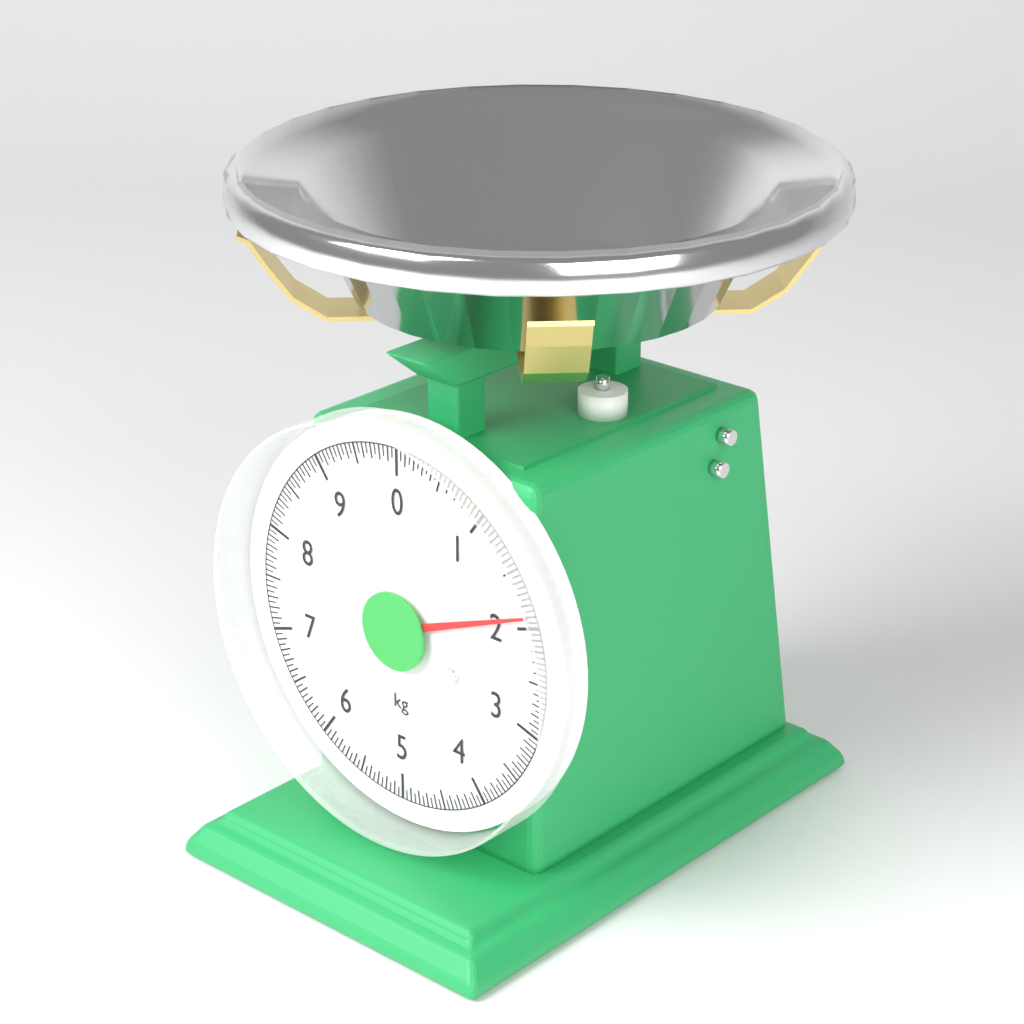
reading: 1.90 kg
